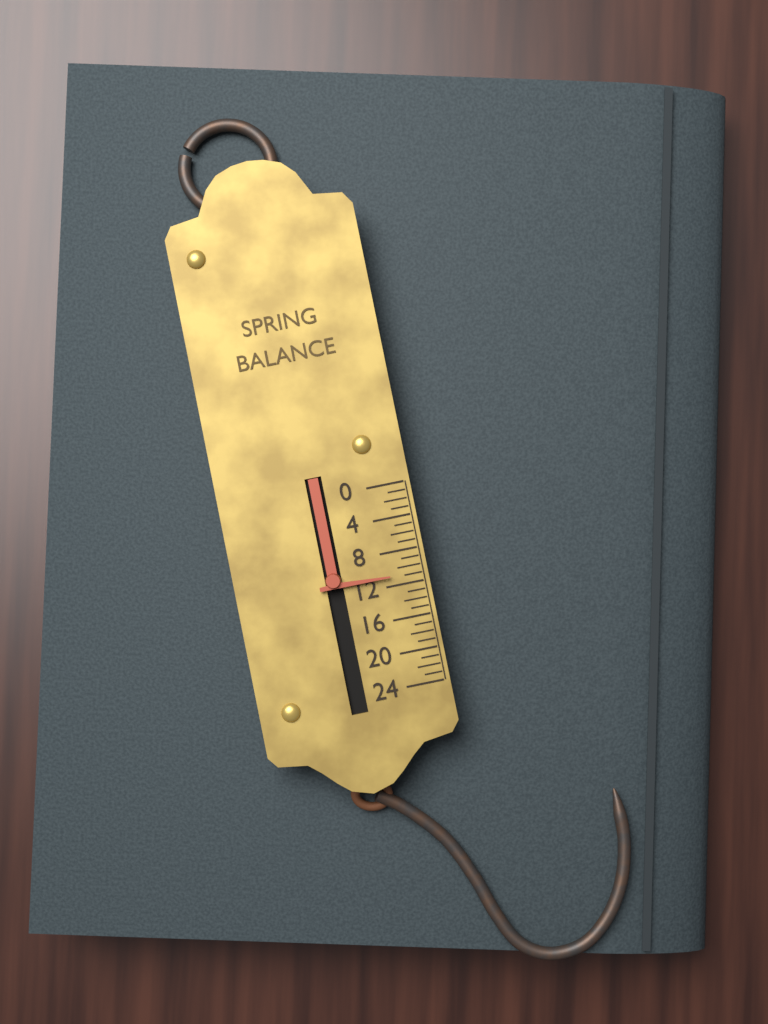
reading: 11 (no unit)
